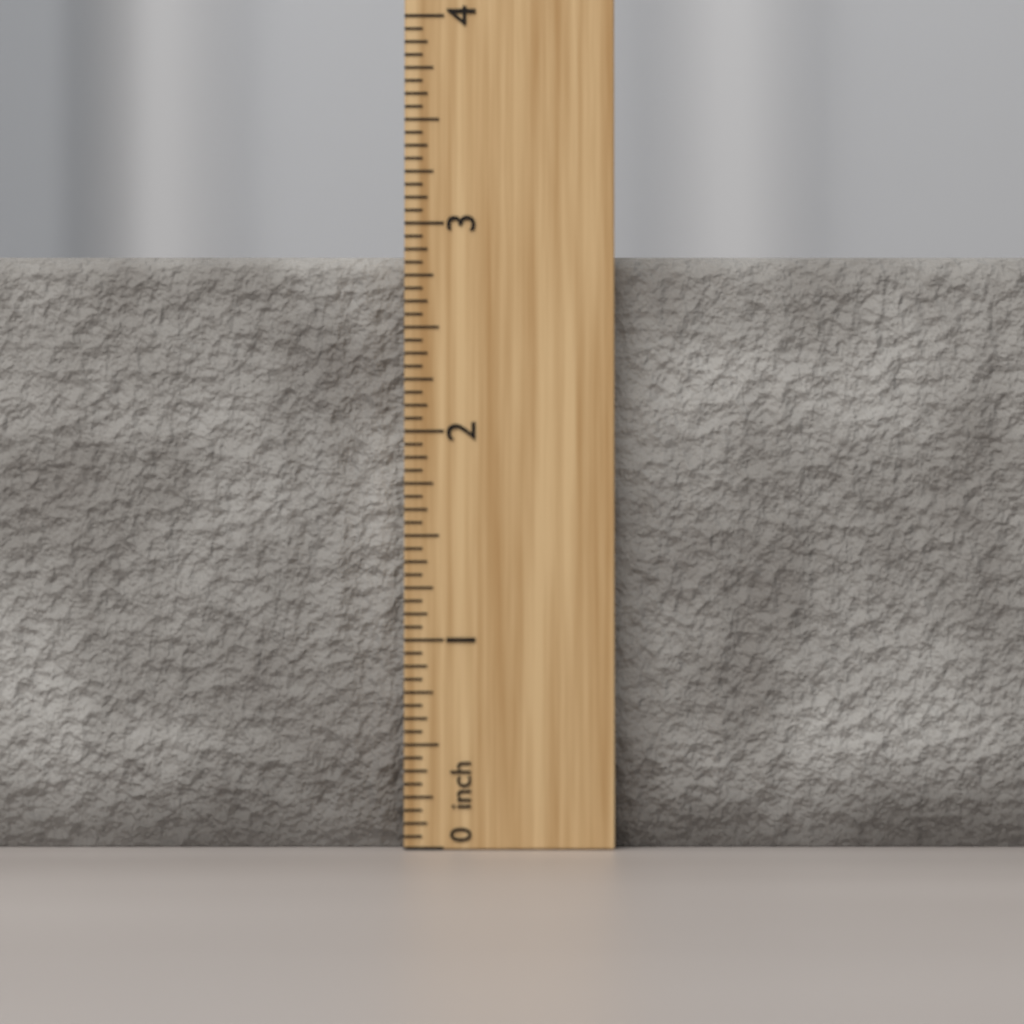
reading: 2.8750 inch
